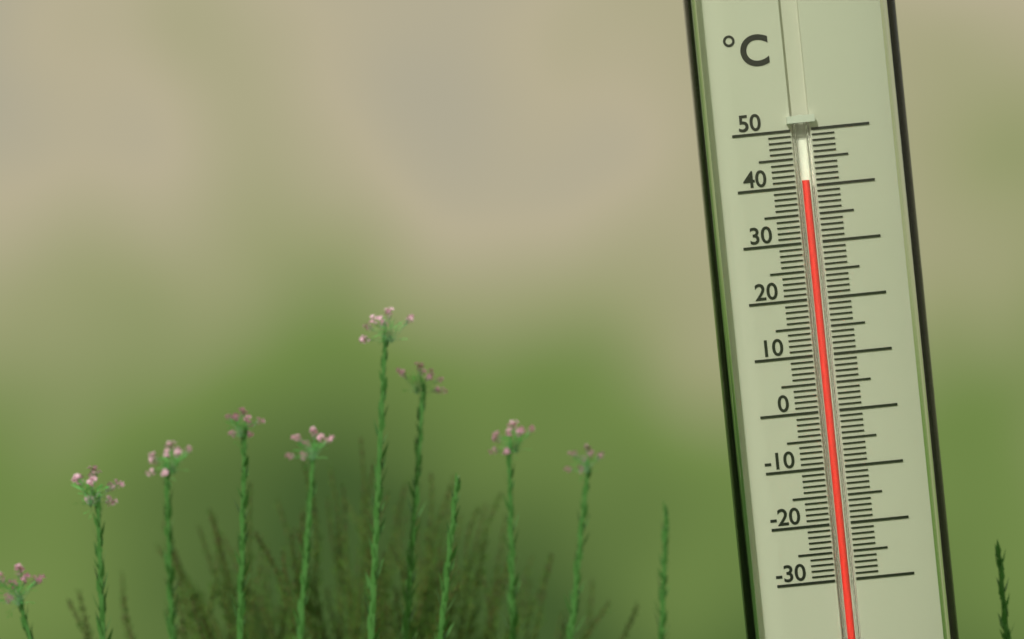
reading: 41 °C
